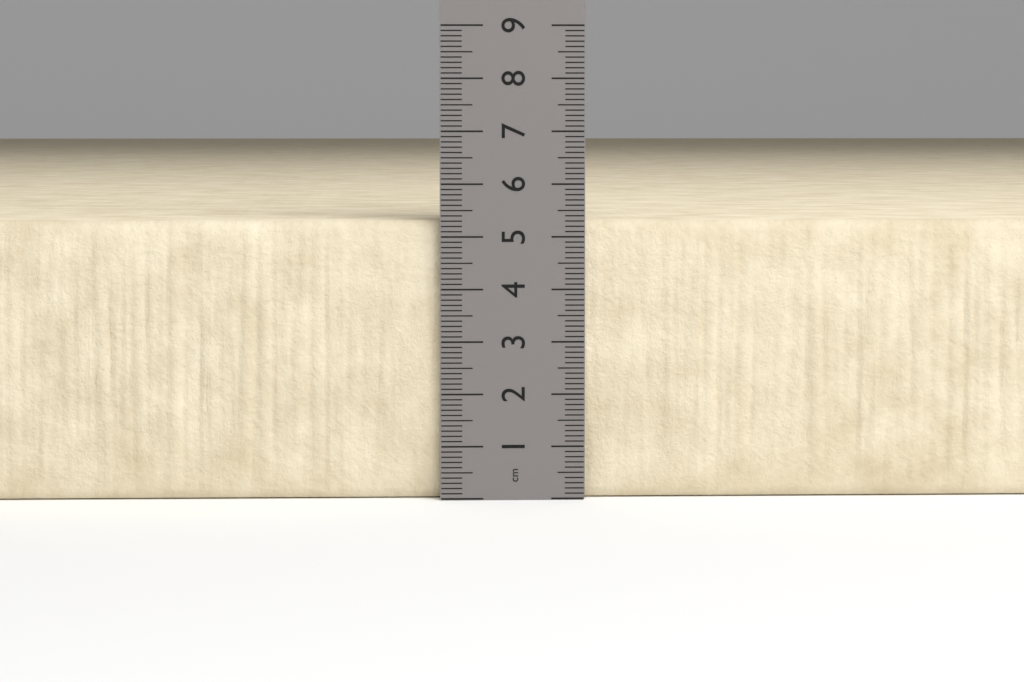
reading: 5.3 cm
